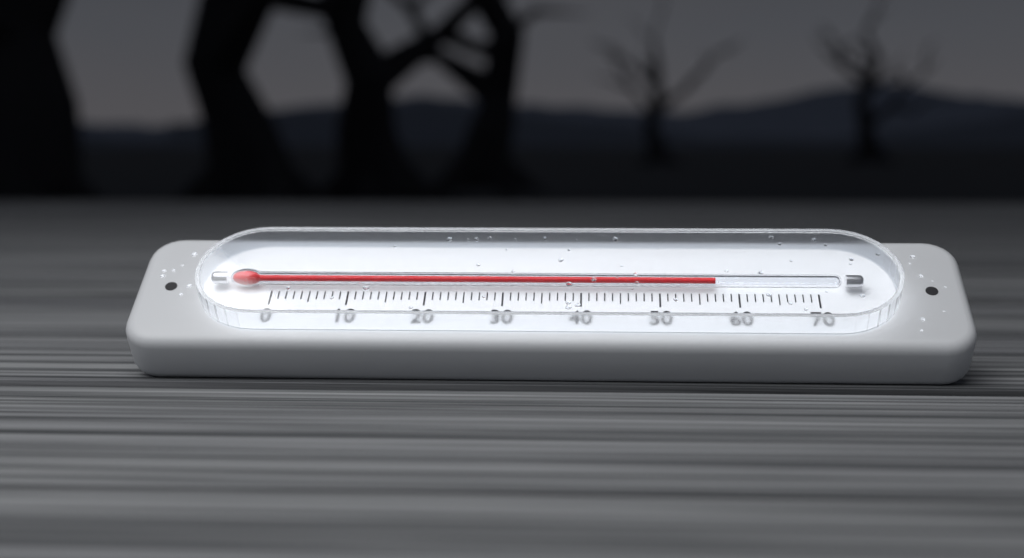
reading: 57 (no unit)
